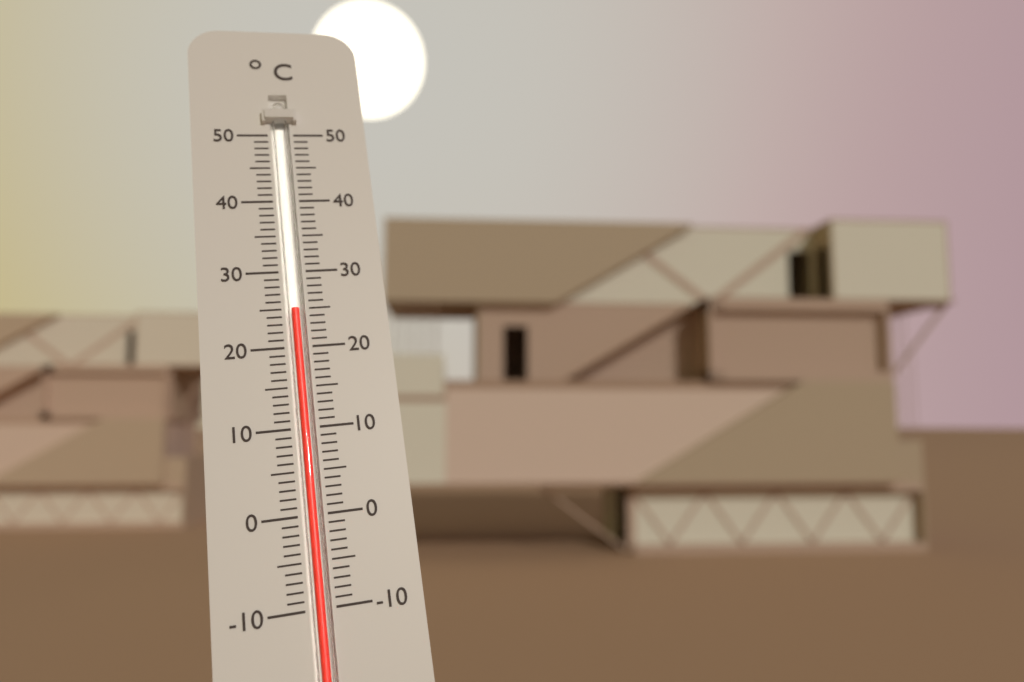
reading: 25 °C
